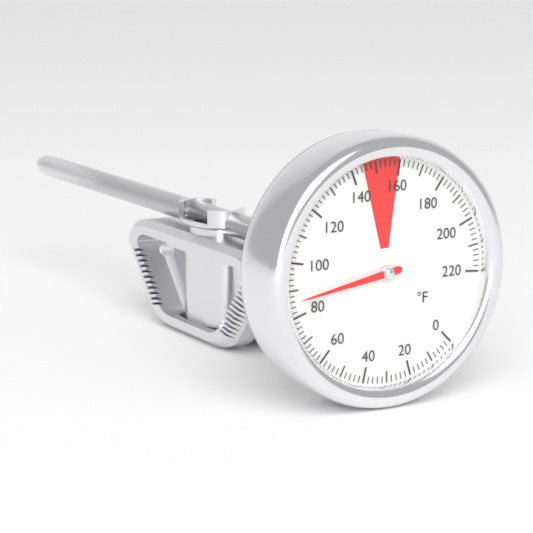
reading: 86 °F
